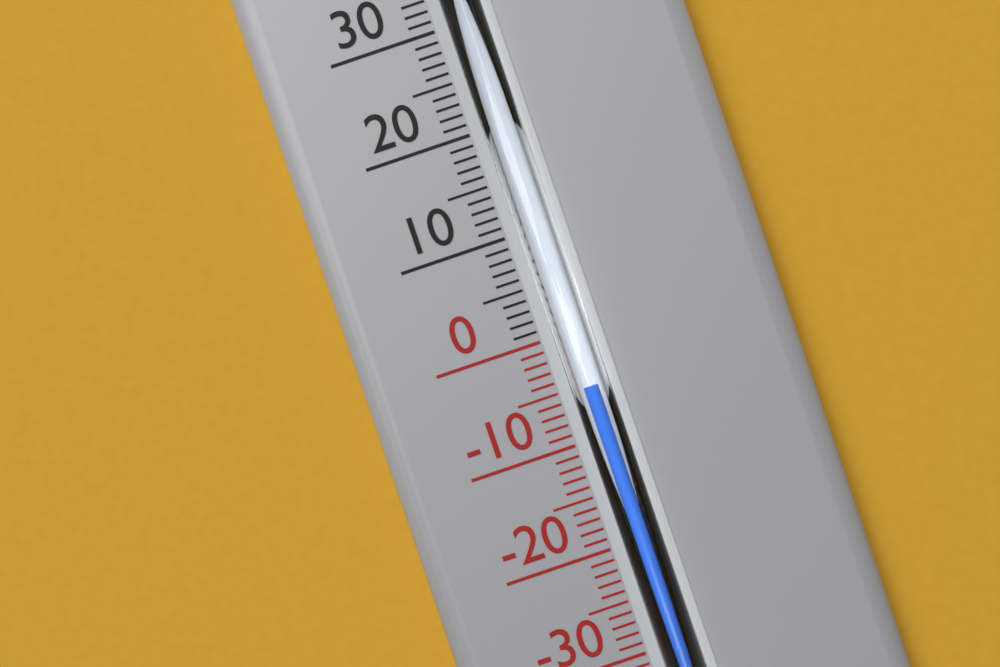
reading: -5 °C
